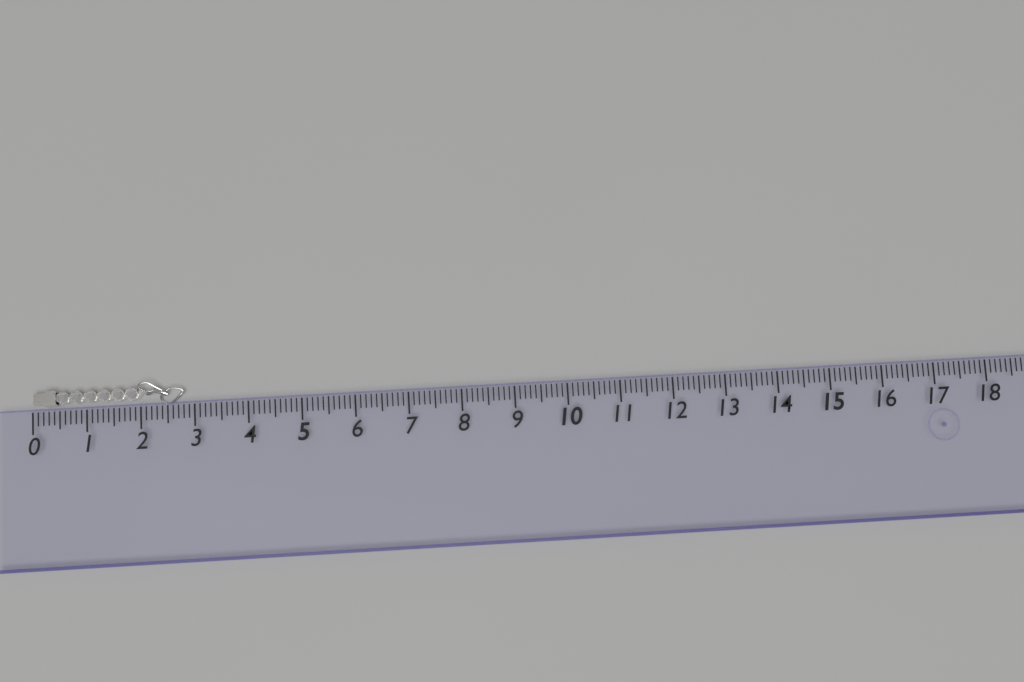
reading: 2.8 (no unit)
